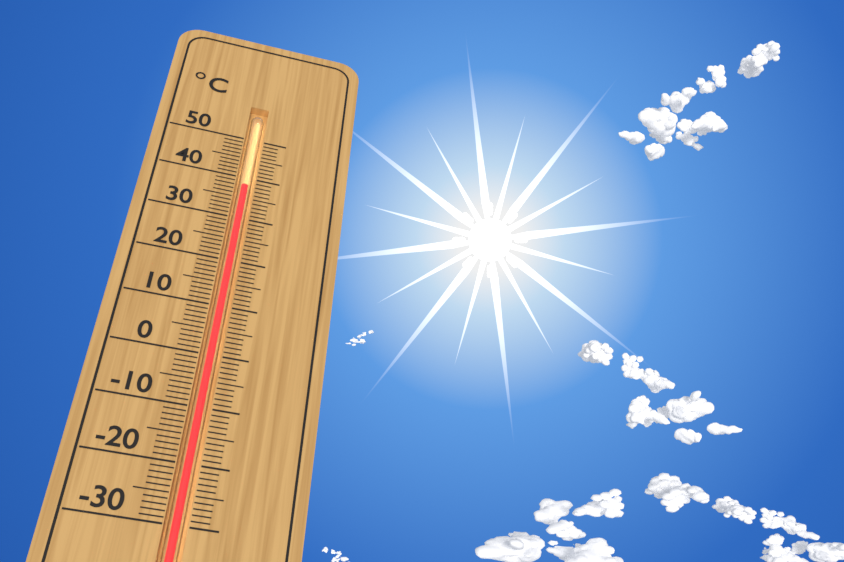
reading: 38 °C
